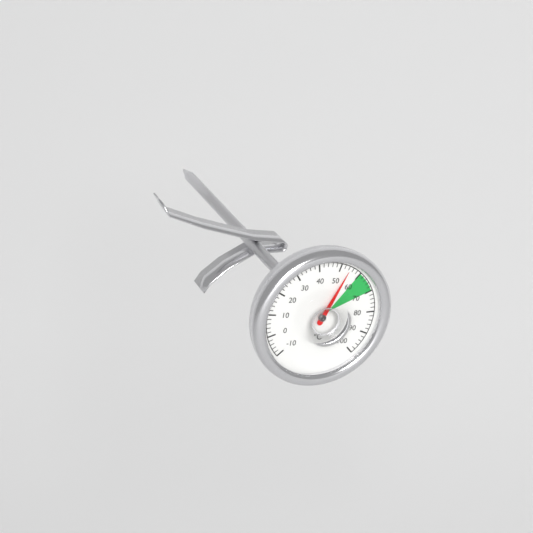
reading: 54 °C
